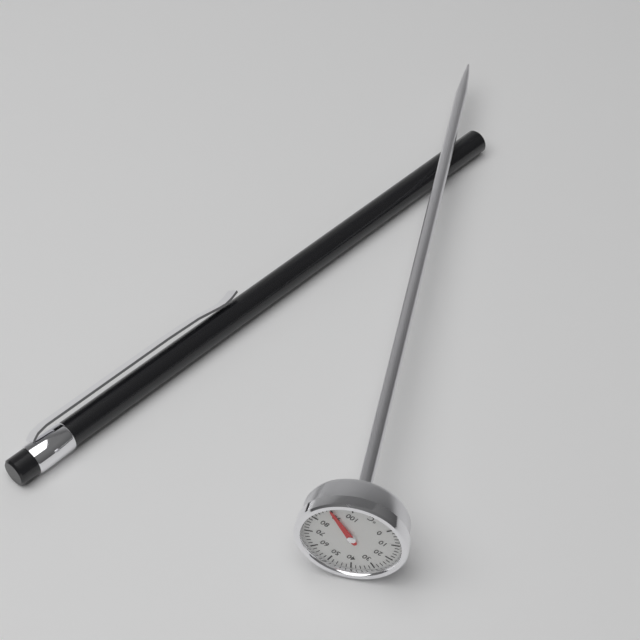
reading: 90 °C
